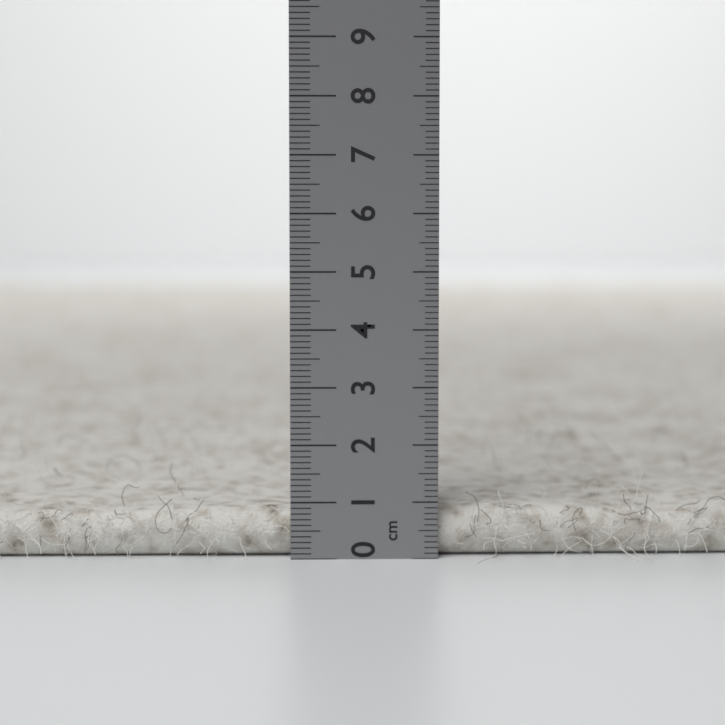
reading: 0.9 cm
